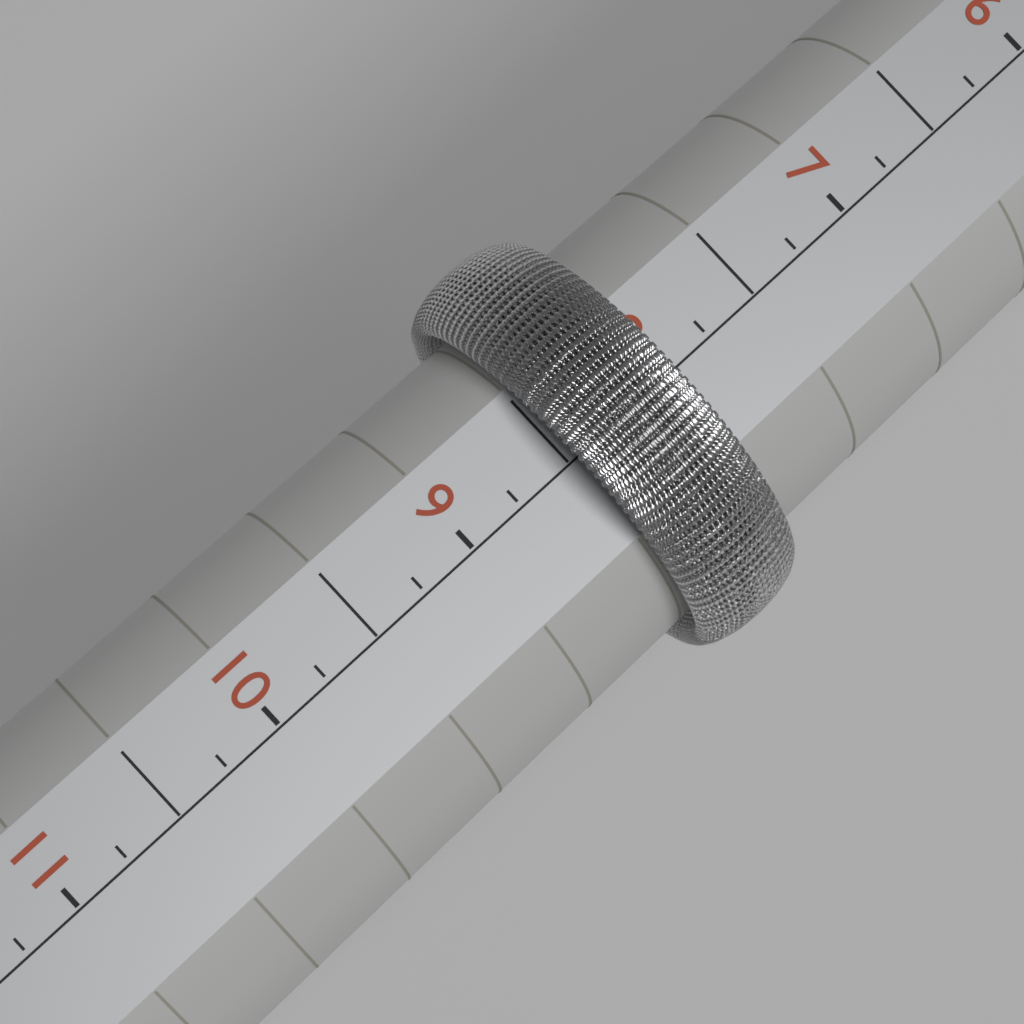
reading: 8.50 (no unit)
